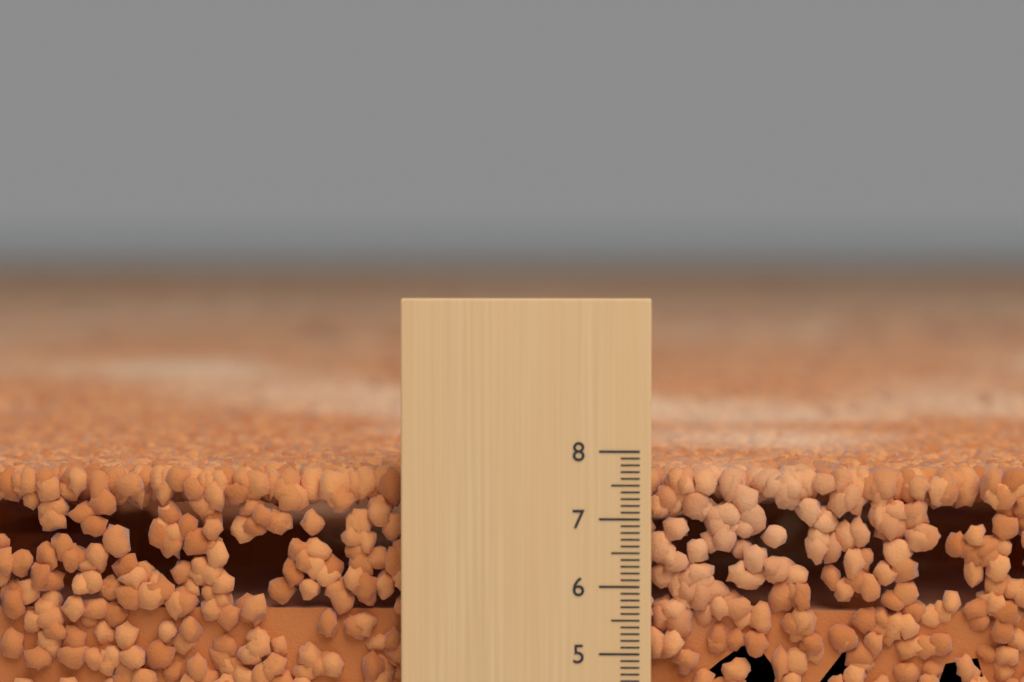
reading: 7.7 (no unit)
